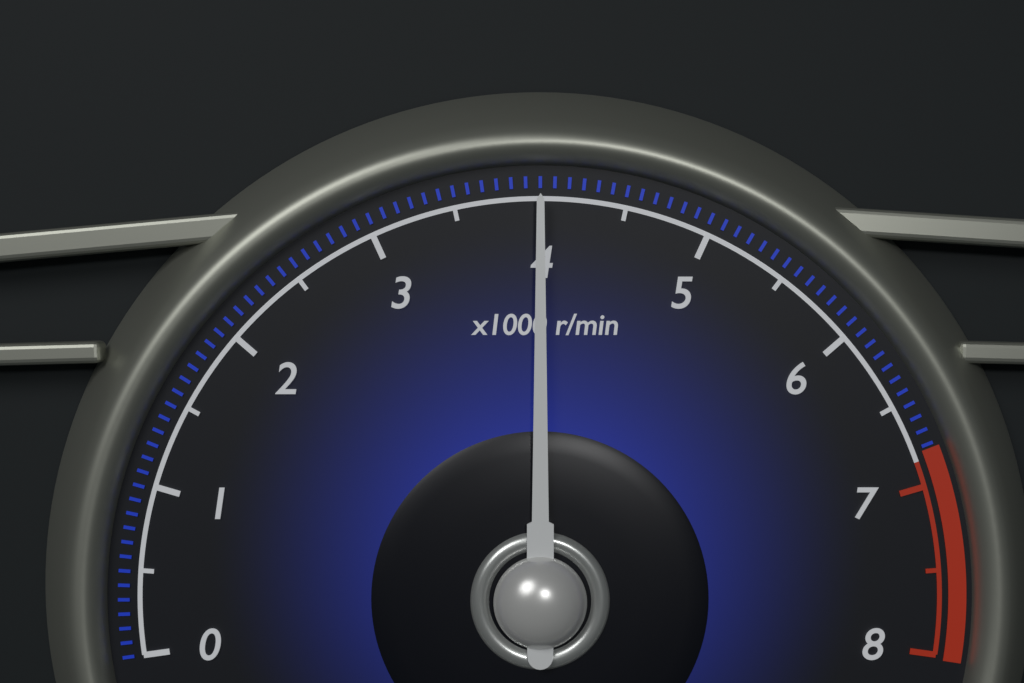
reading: 4.0 x1000 r/min
